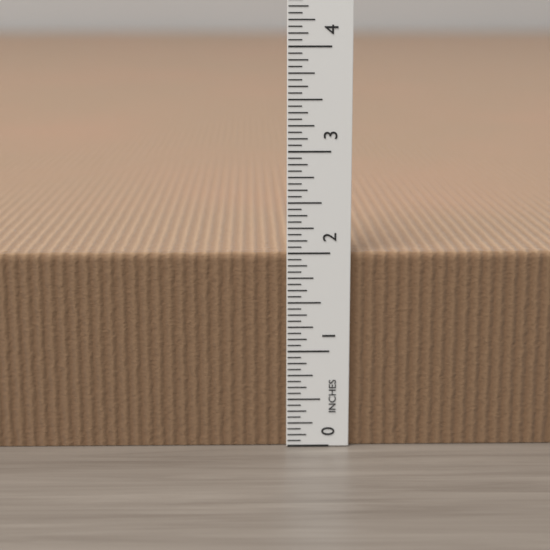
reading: 2.0000 in
